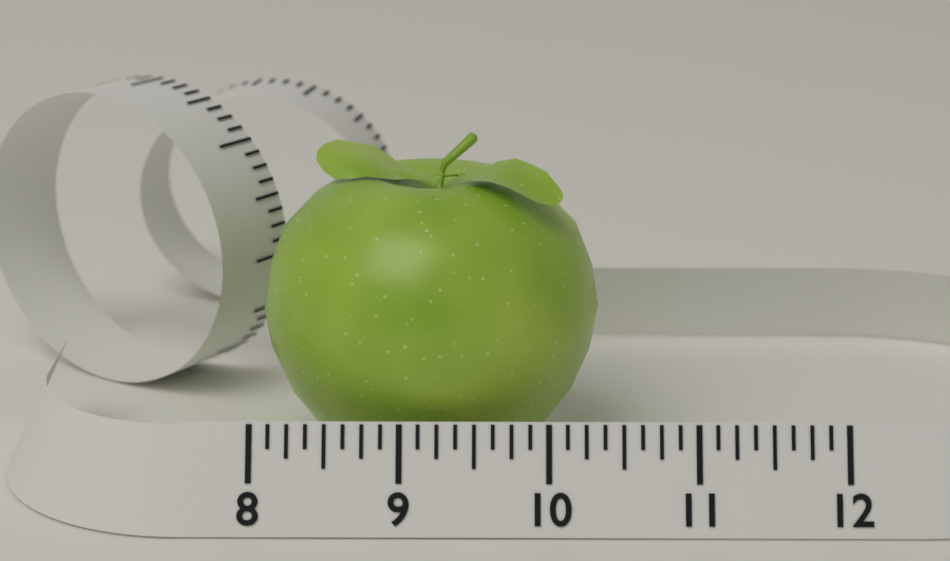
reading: 10.375 (no unit)
